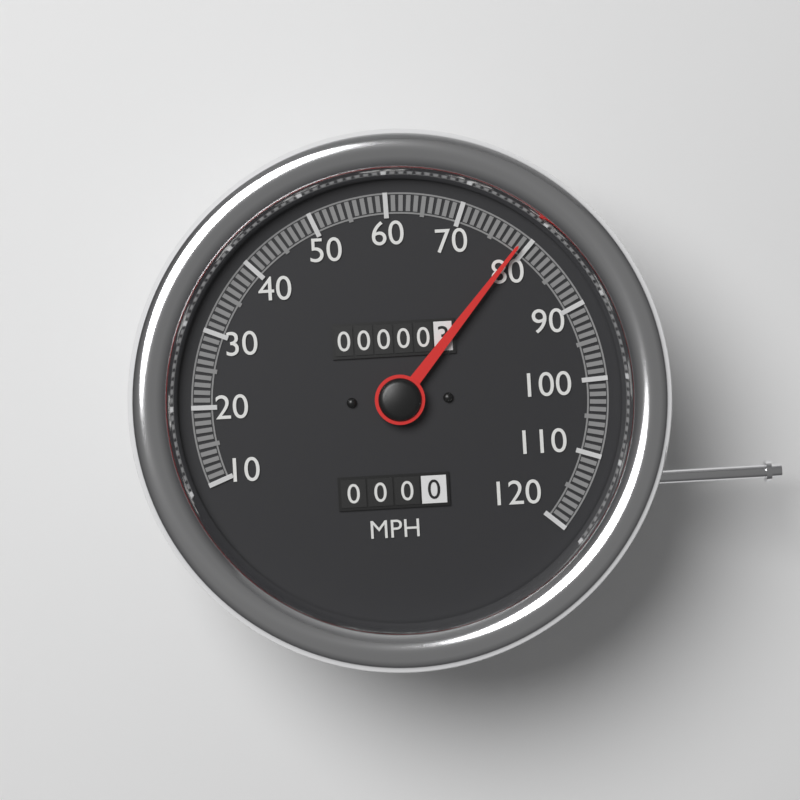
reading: 79 MPH
